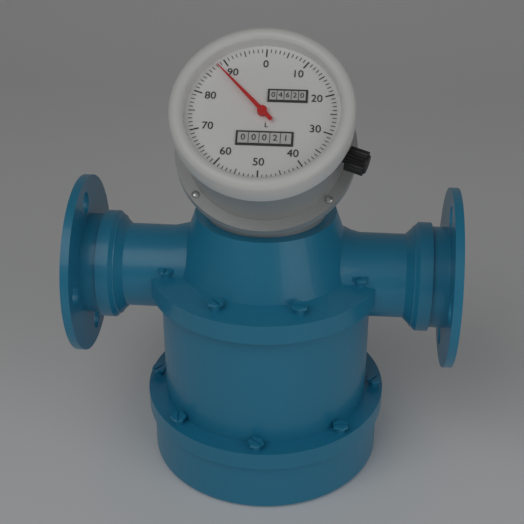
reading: 88 L
